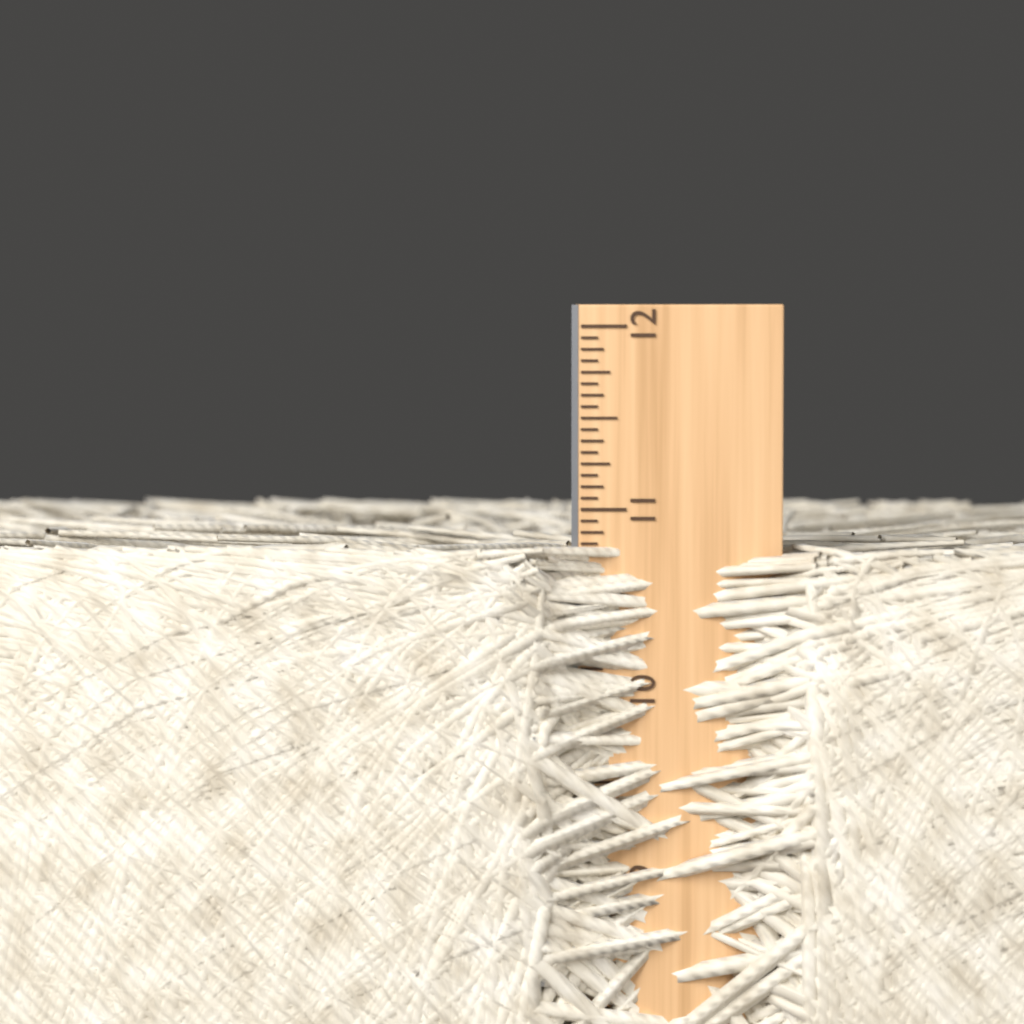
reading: 10.8125 in
